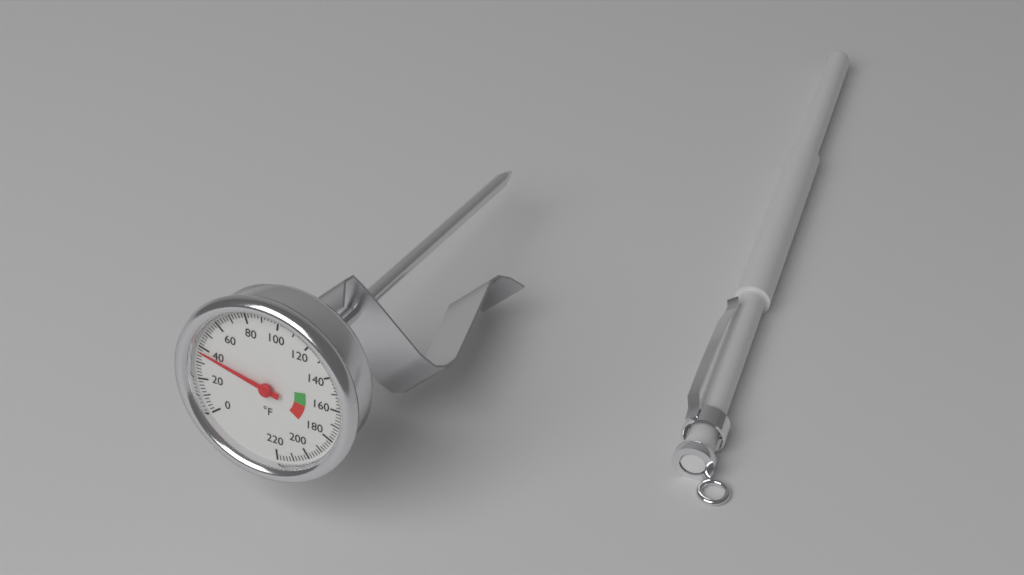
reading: 38 °F
